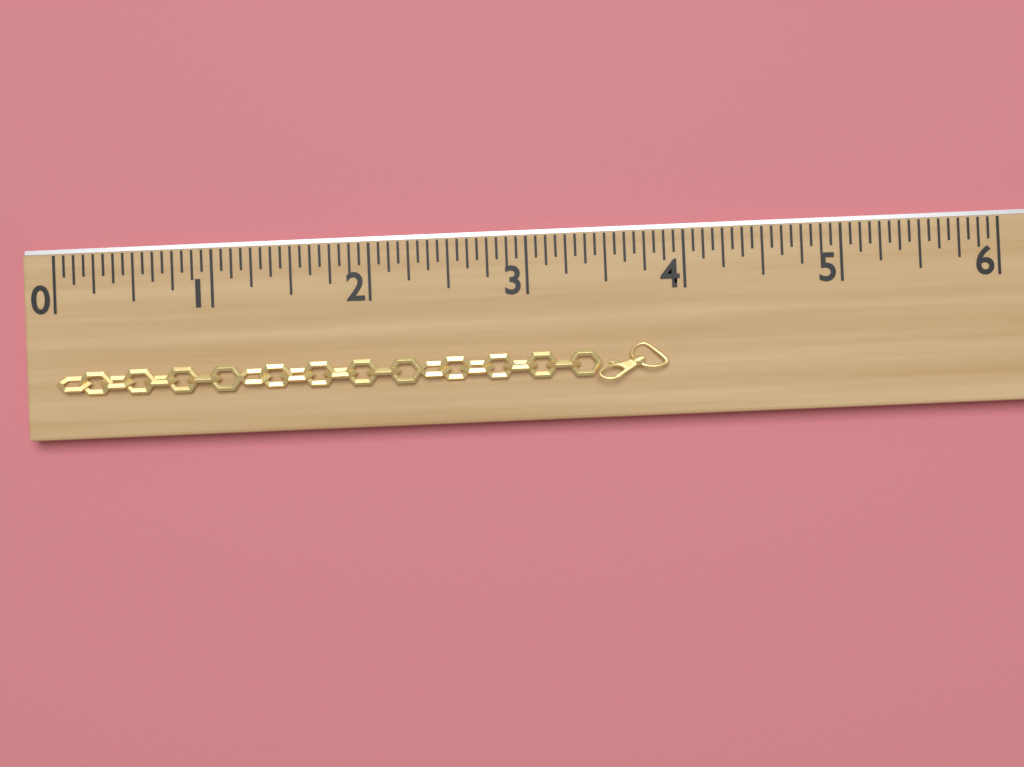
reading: 3.8750 (no unit)
